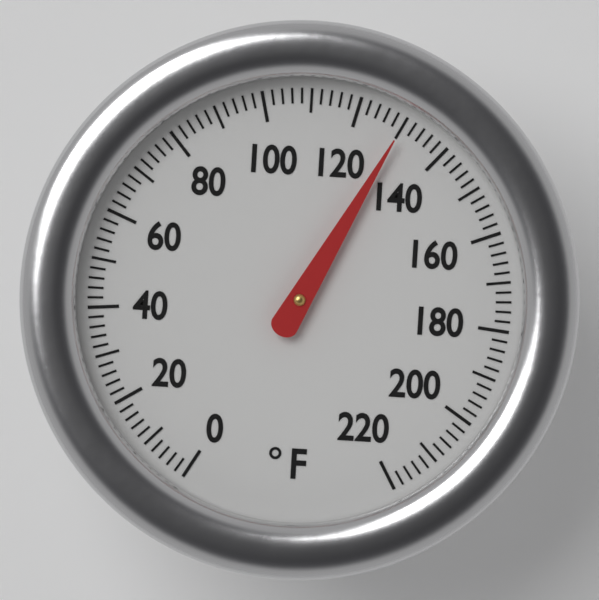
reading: 130 °F
